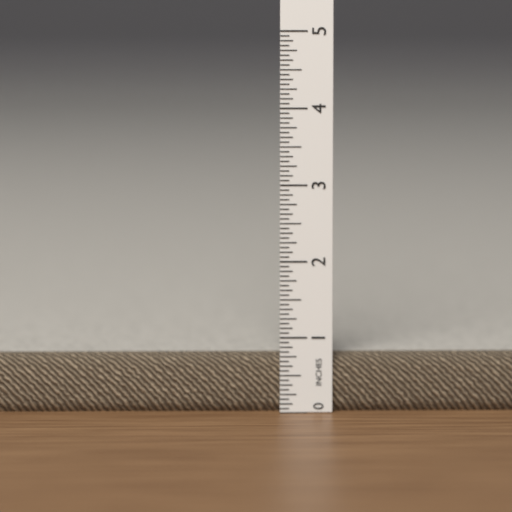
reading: 0.7500 in
